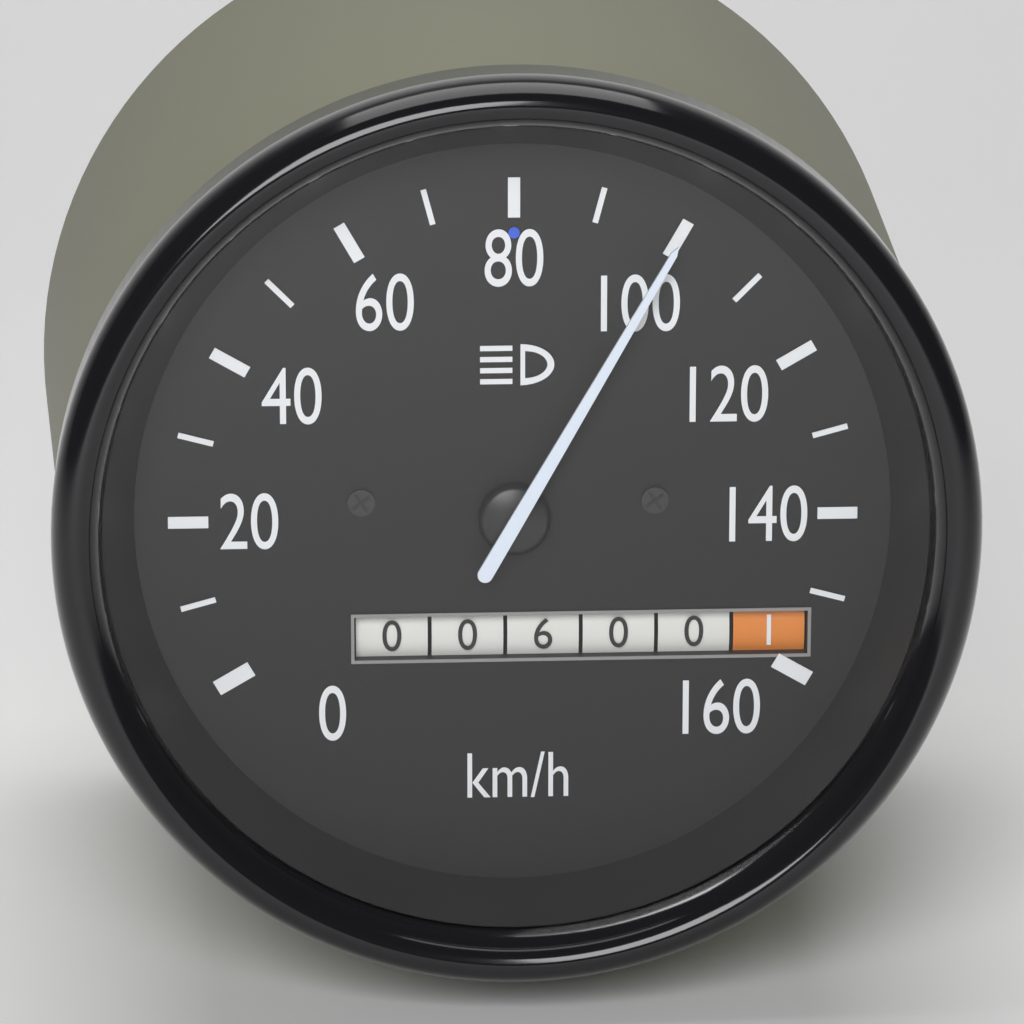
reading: 100 km/h
